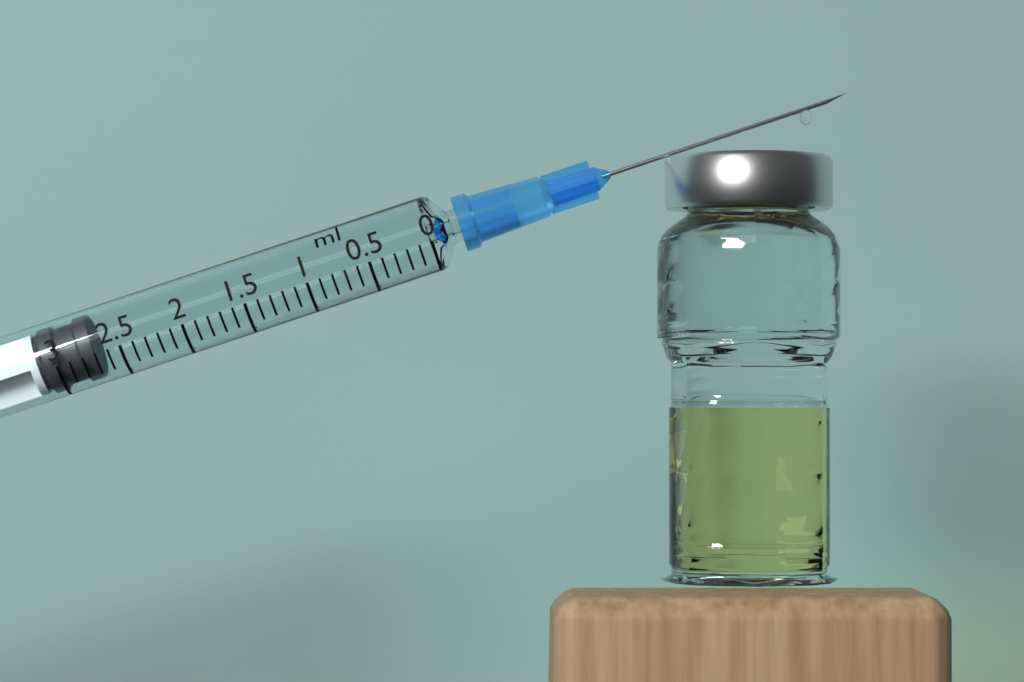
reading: 2.7 ml
